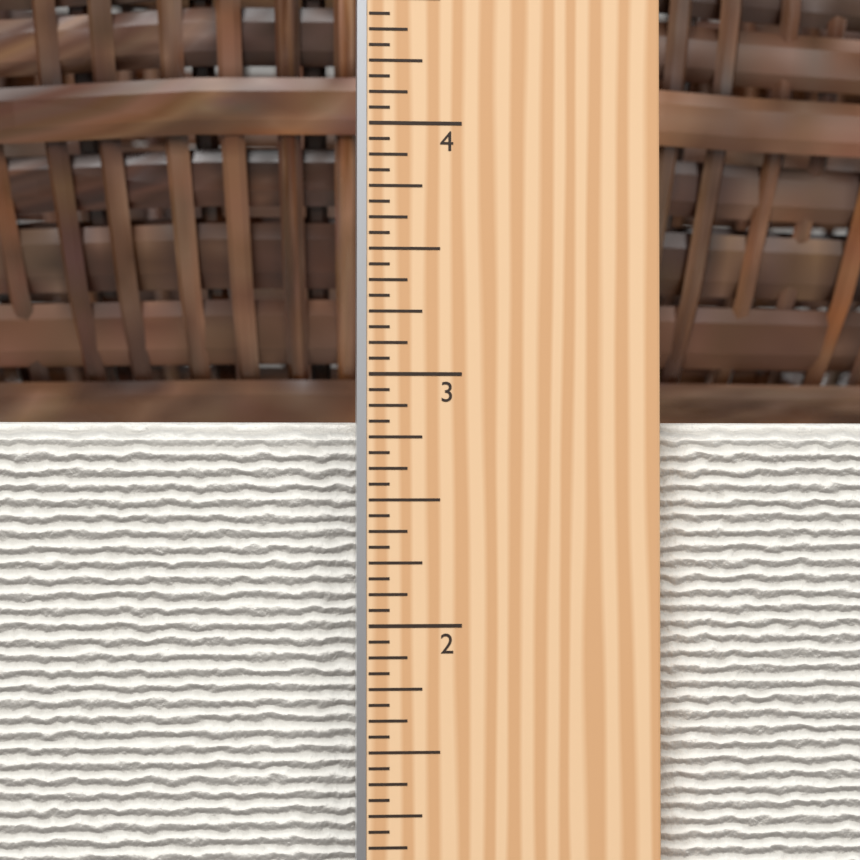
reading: 2.8125 in
